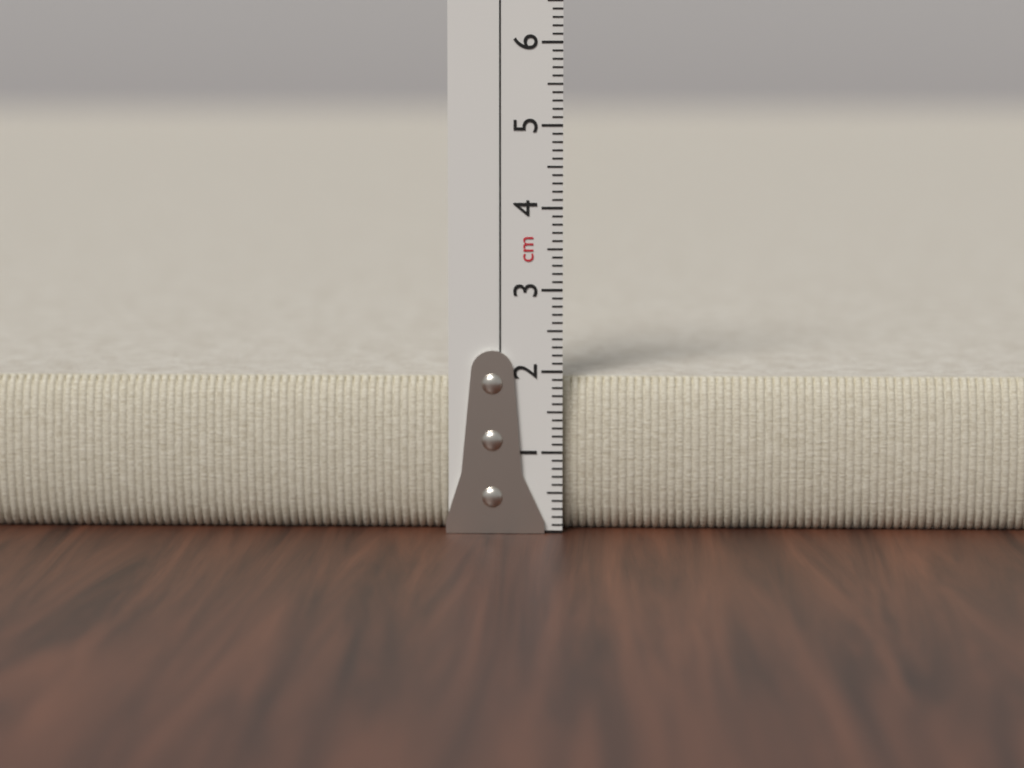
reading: 1.9 cm
